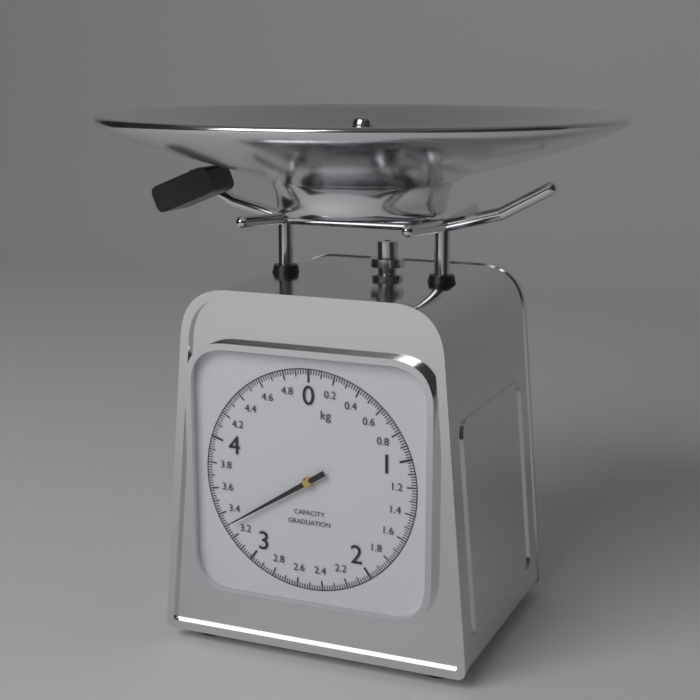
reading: 3.30 kg
